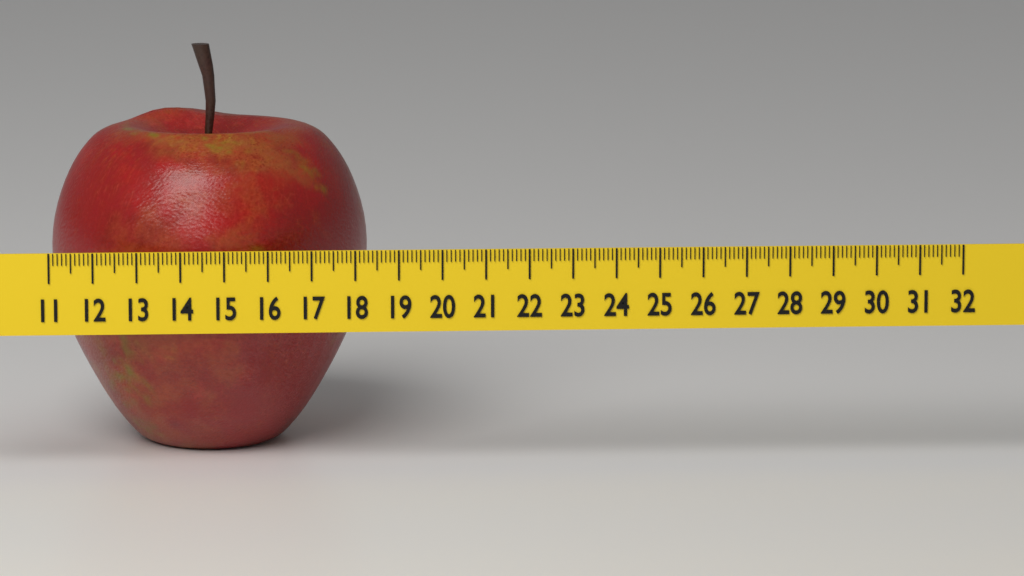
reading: 18.4 (no unit)
